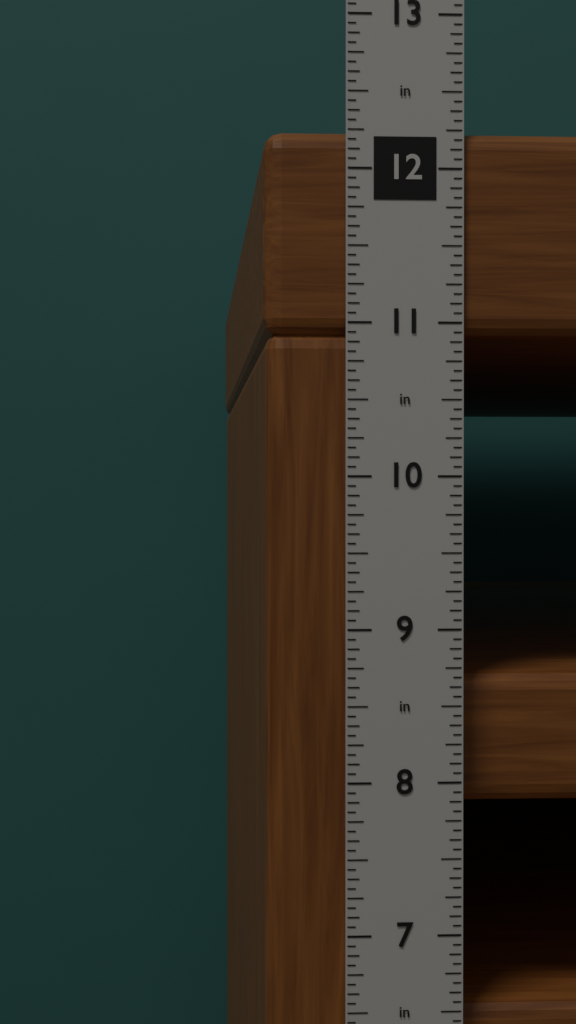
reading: 12.2500 in
